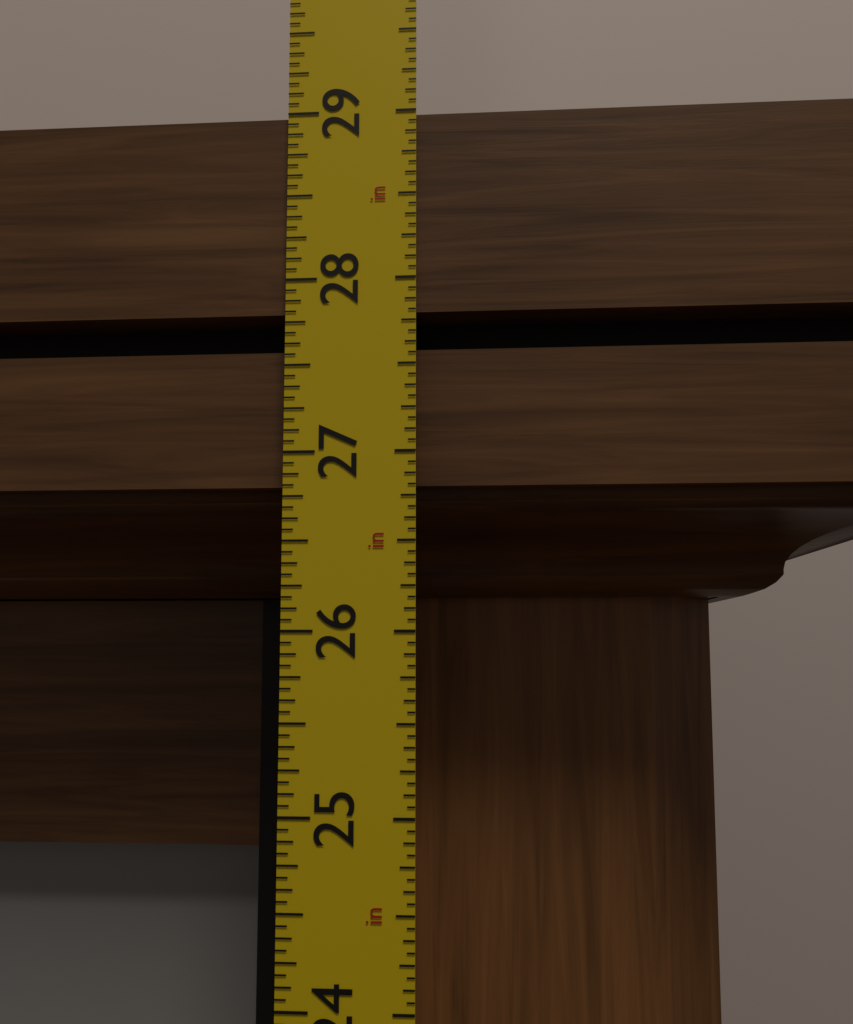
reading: 29.0000 in
